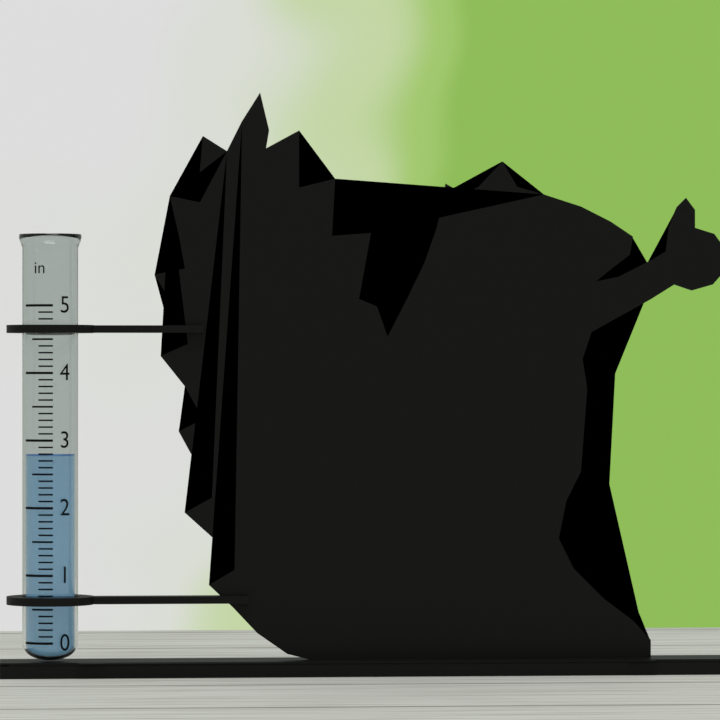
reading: 2.8 in
